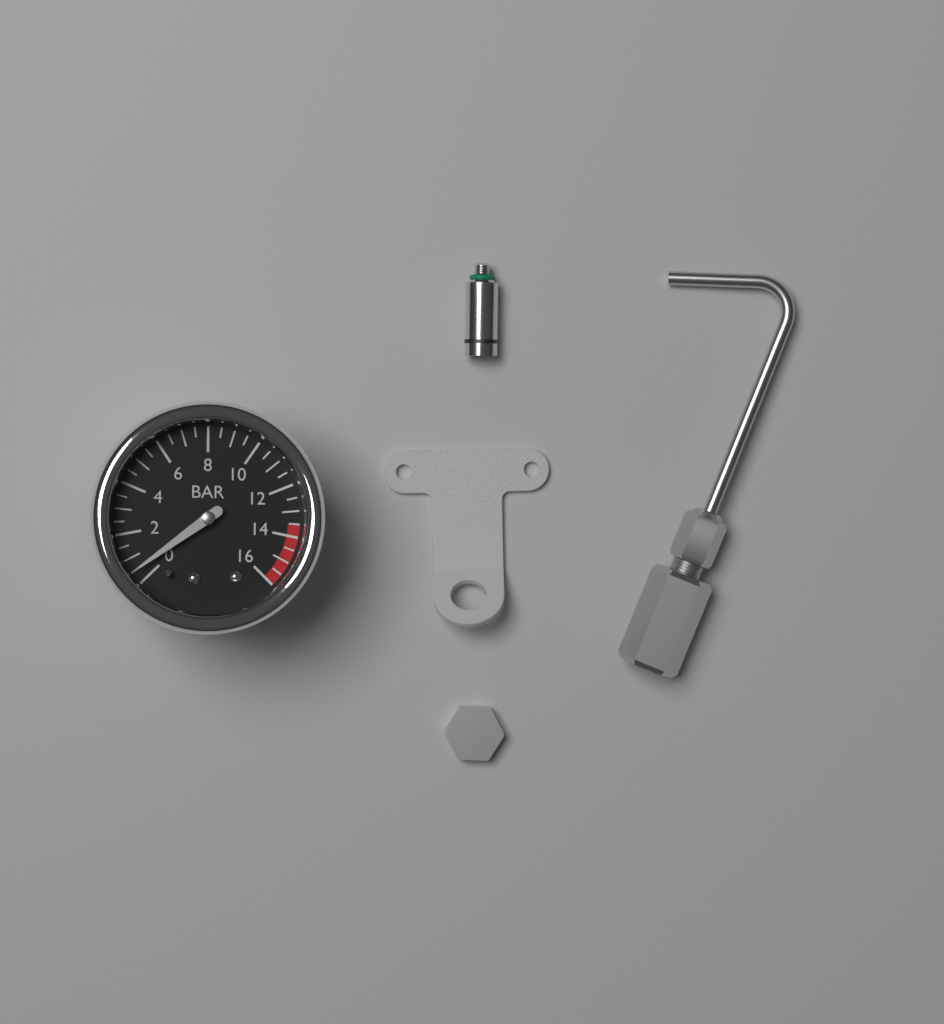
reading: 0.5 bar
